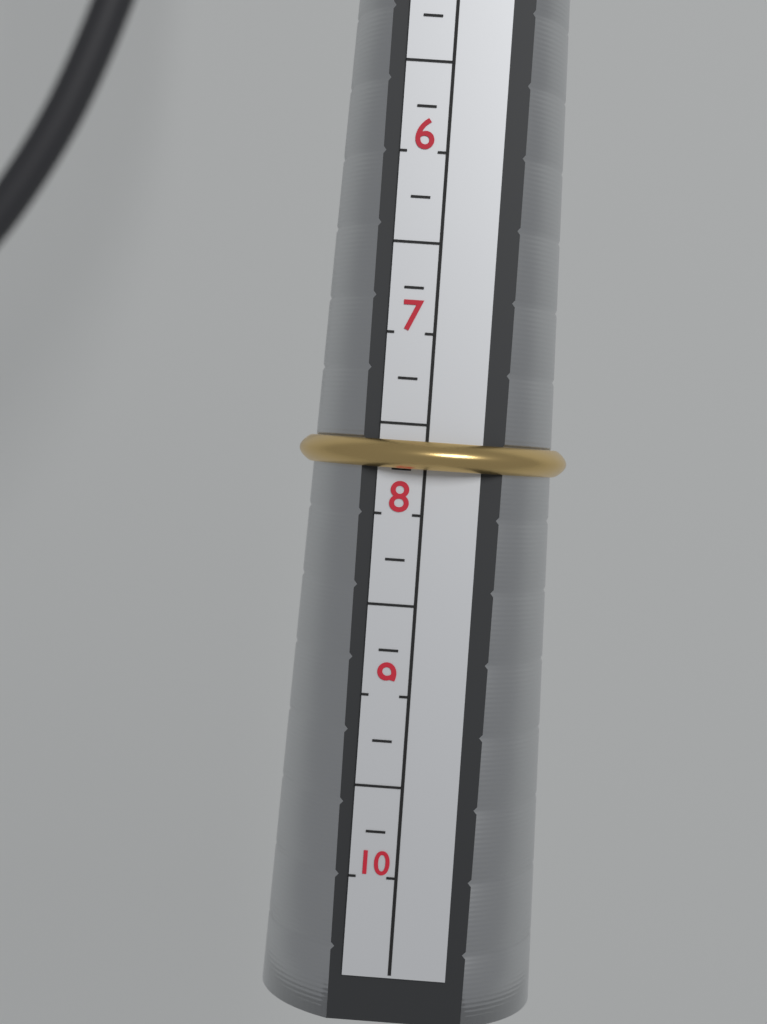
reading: 7.75 (no unit)
